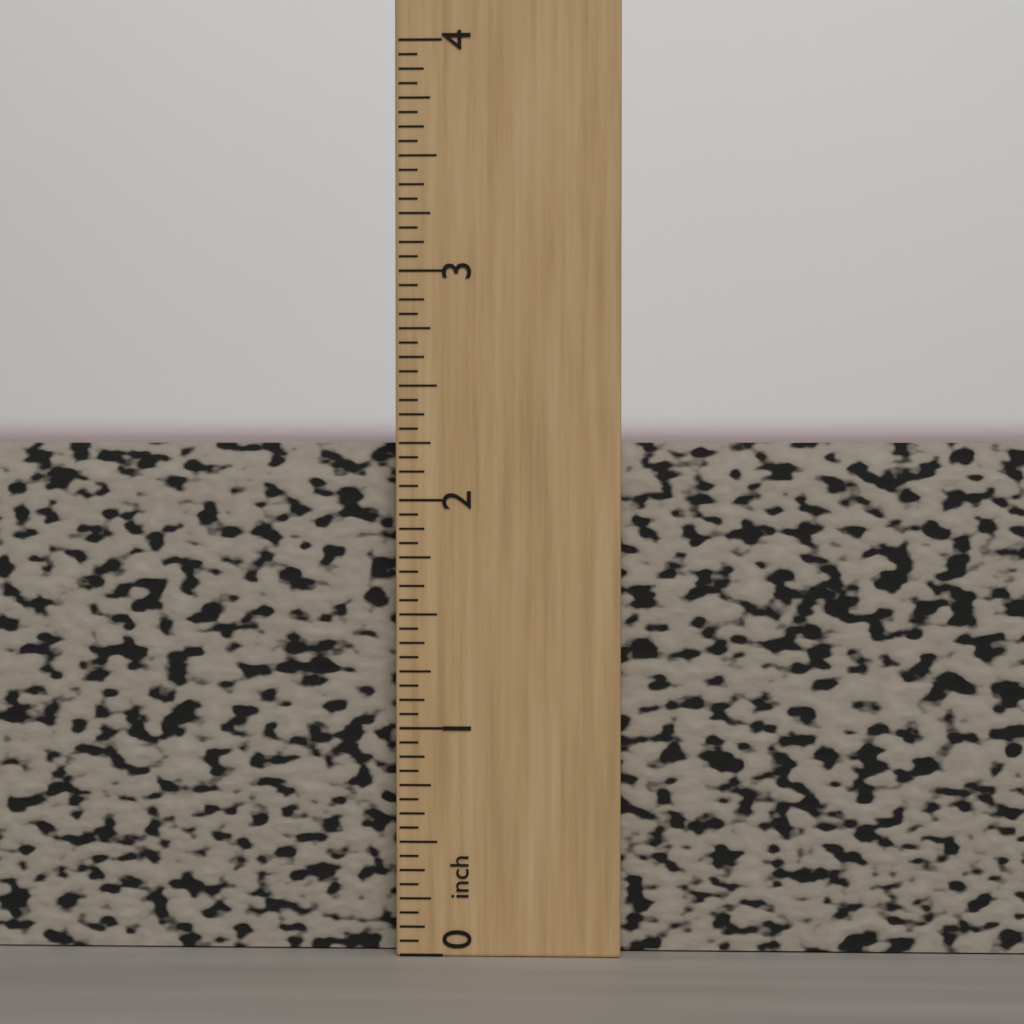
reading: 2.2500 inch
